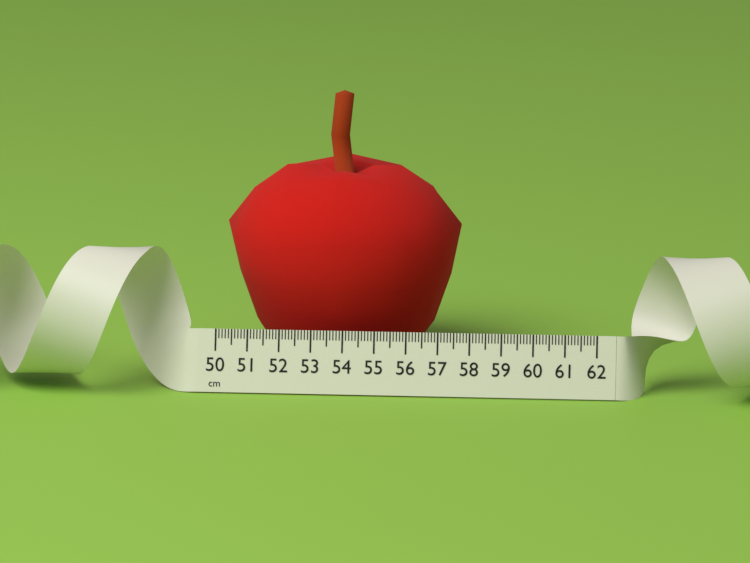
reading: 57.5 cm
